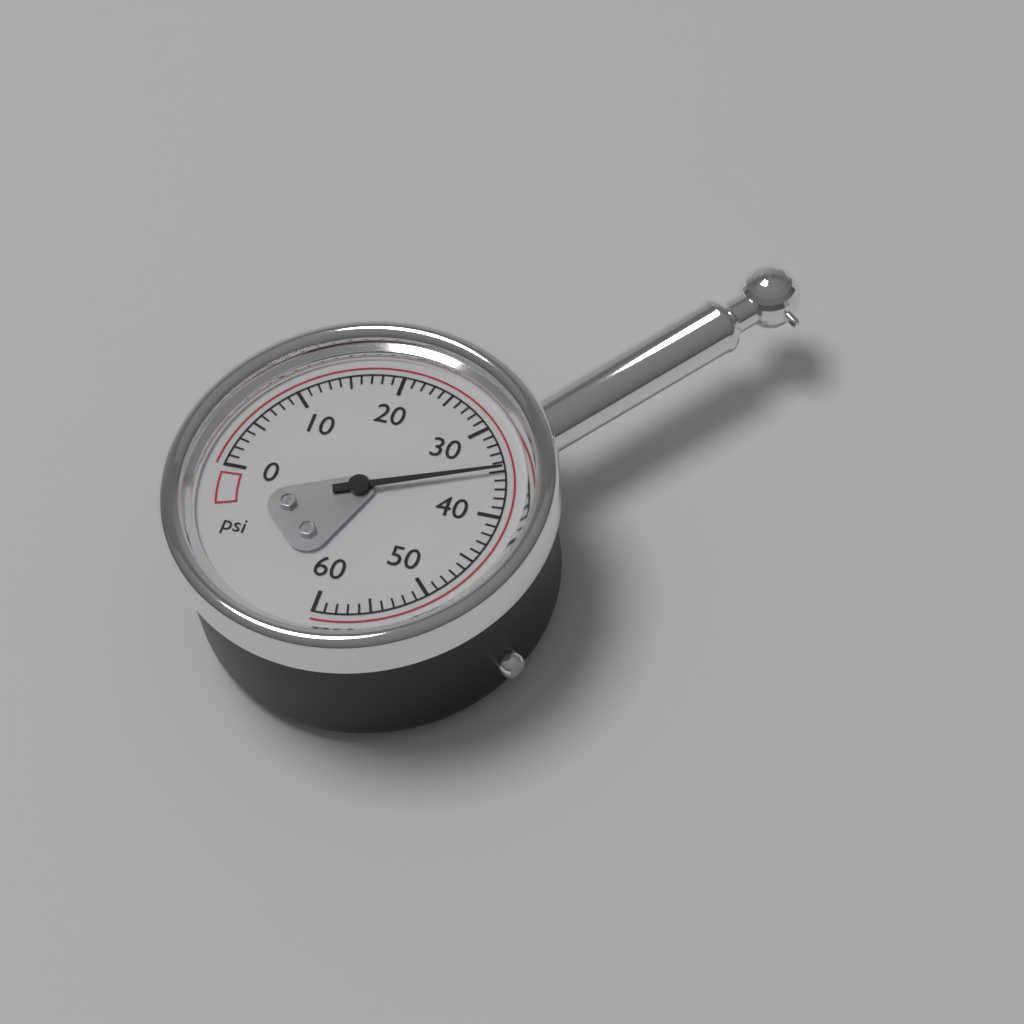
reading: 35 psi
